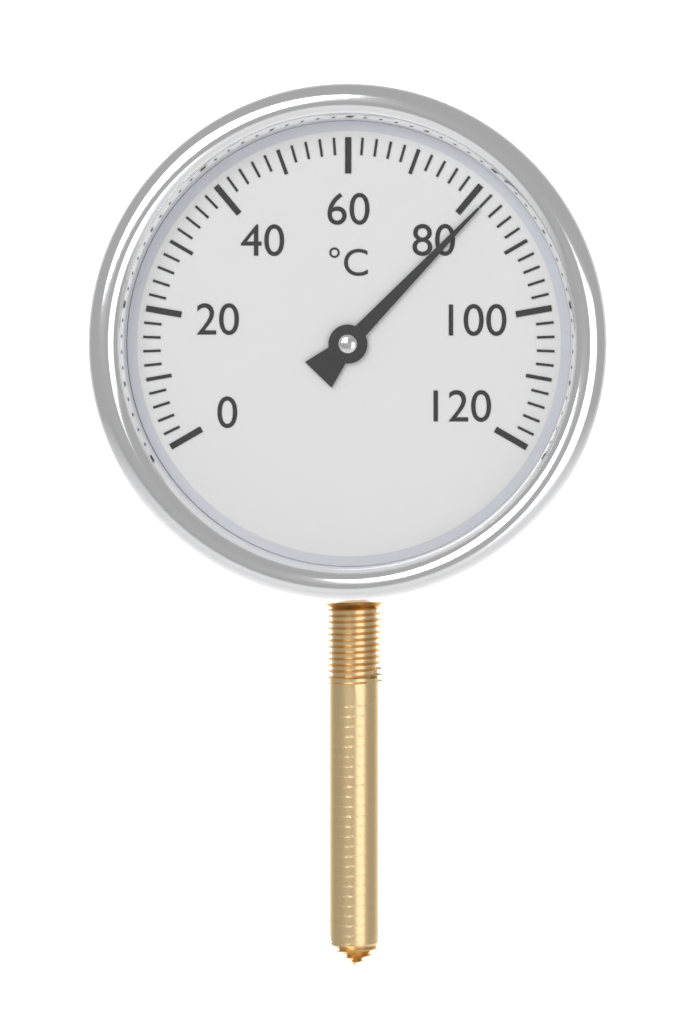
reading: 82 °C
